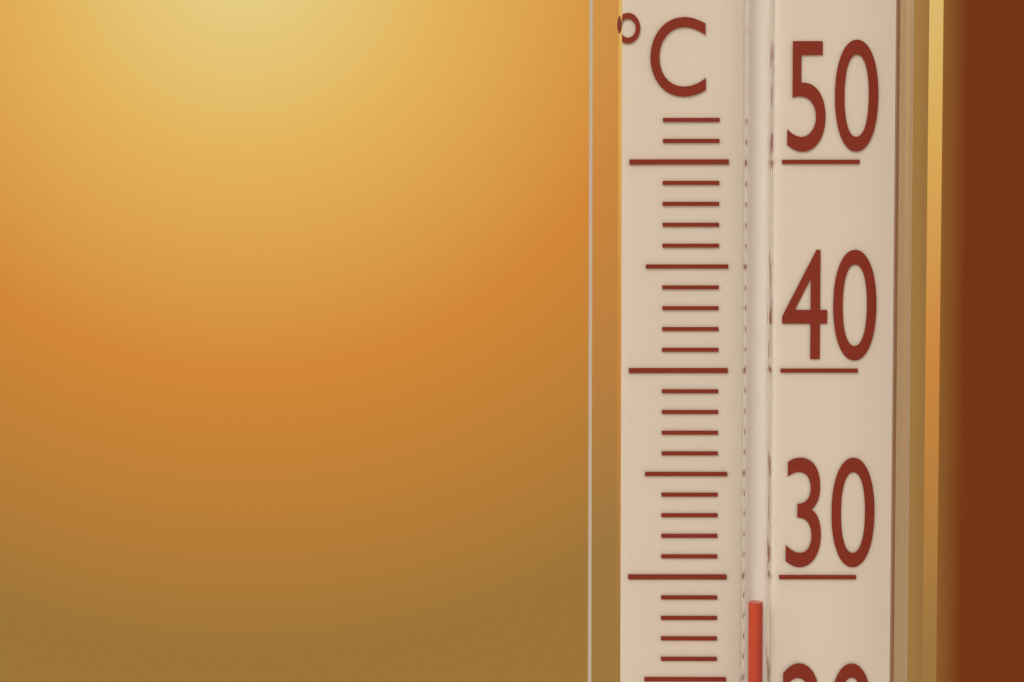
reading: 29 °C
